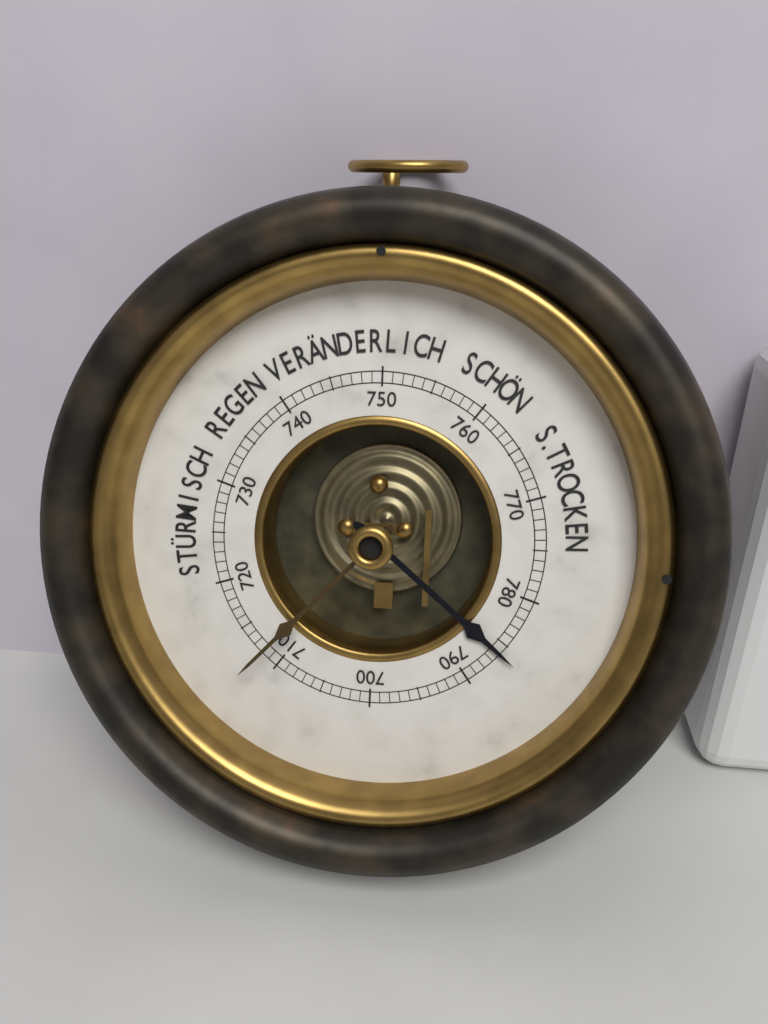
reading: 786 mmHg
